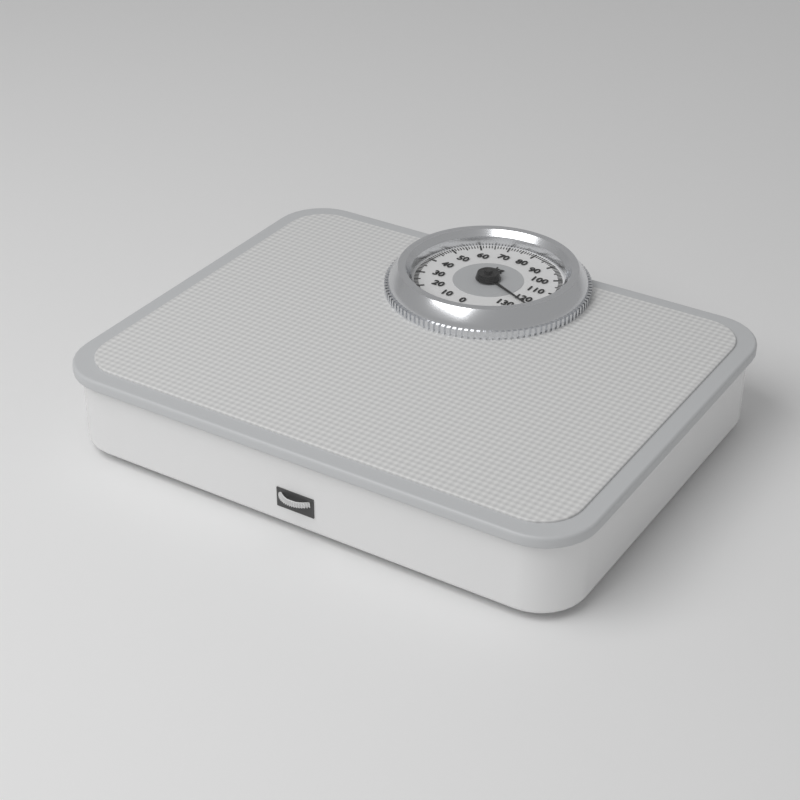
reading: 123 kg
